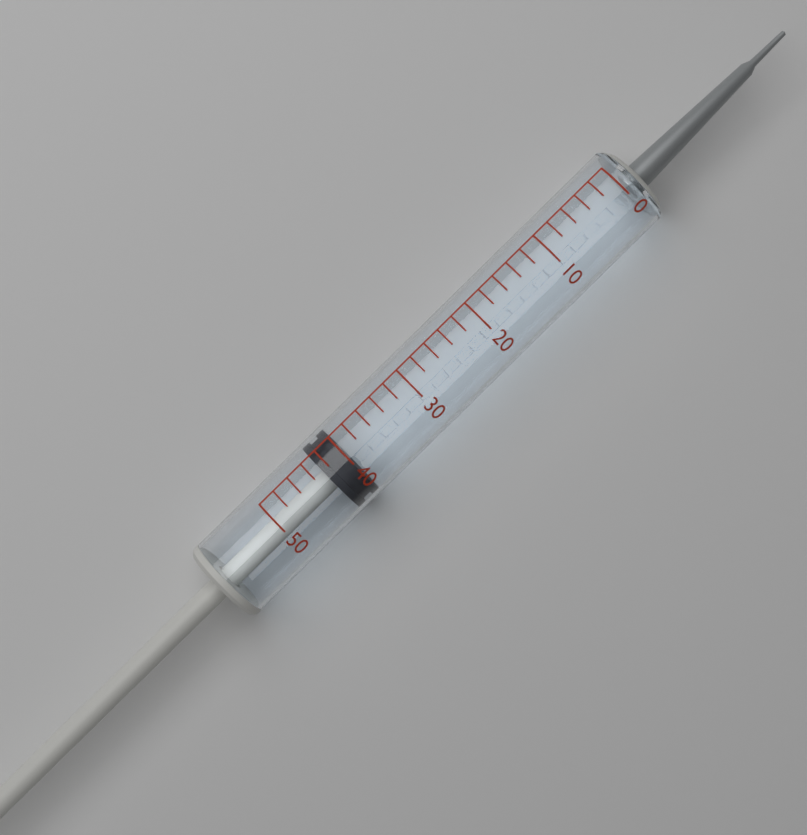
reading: 40 (no unit)
